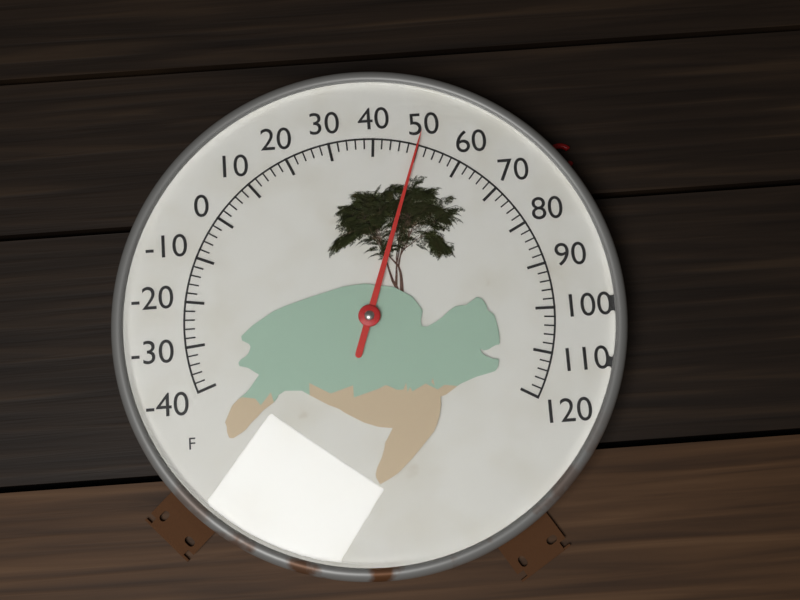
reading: 50 °F
